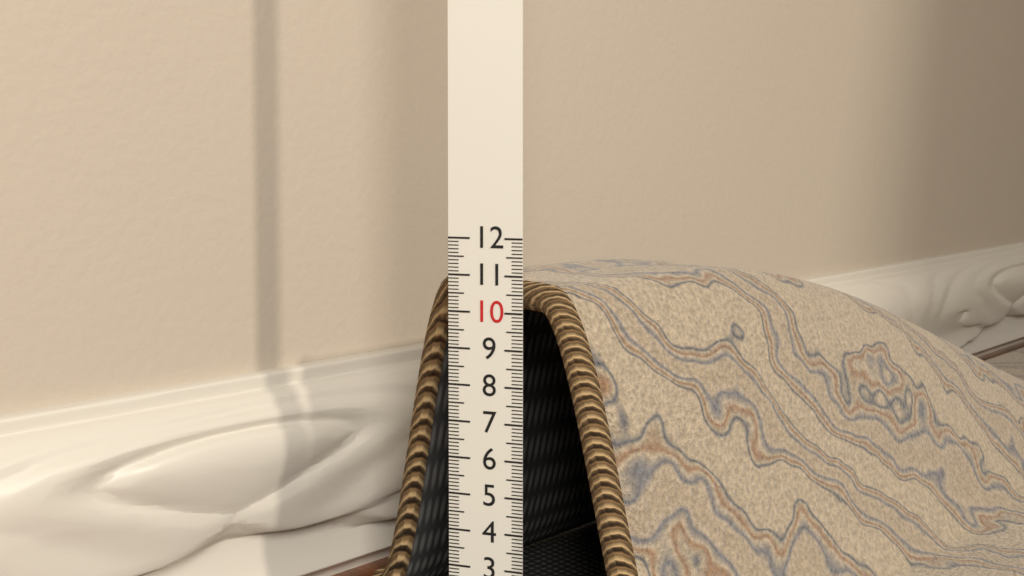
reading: 10.8 (no unit)
